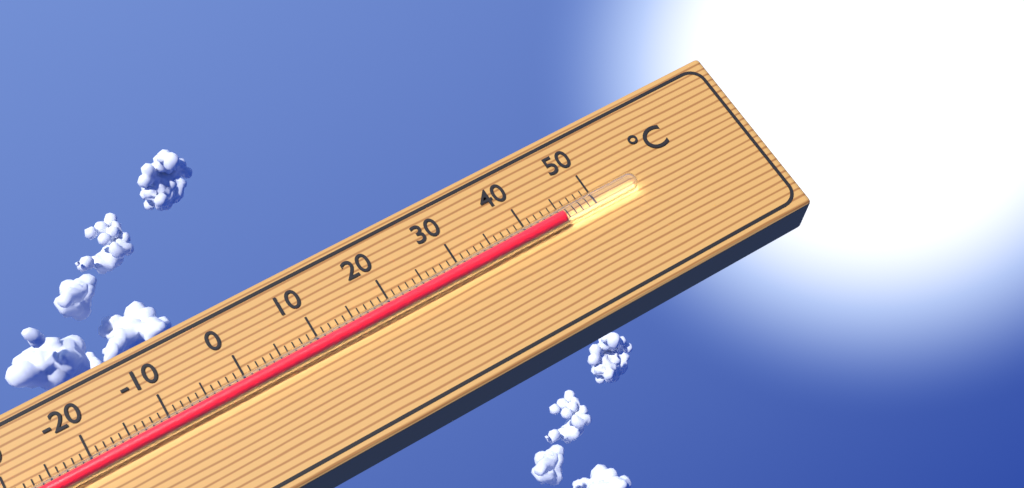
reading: 45 °C
